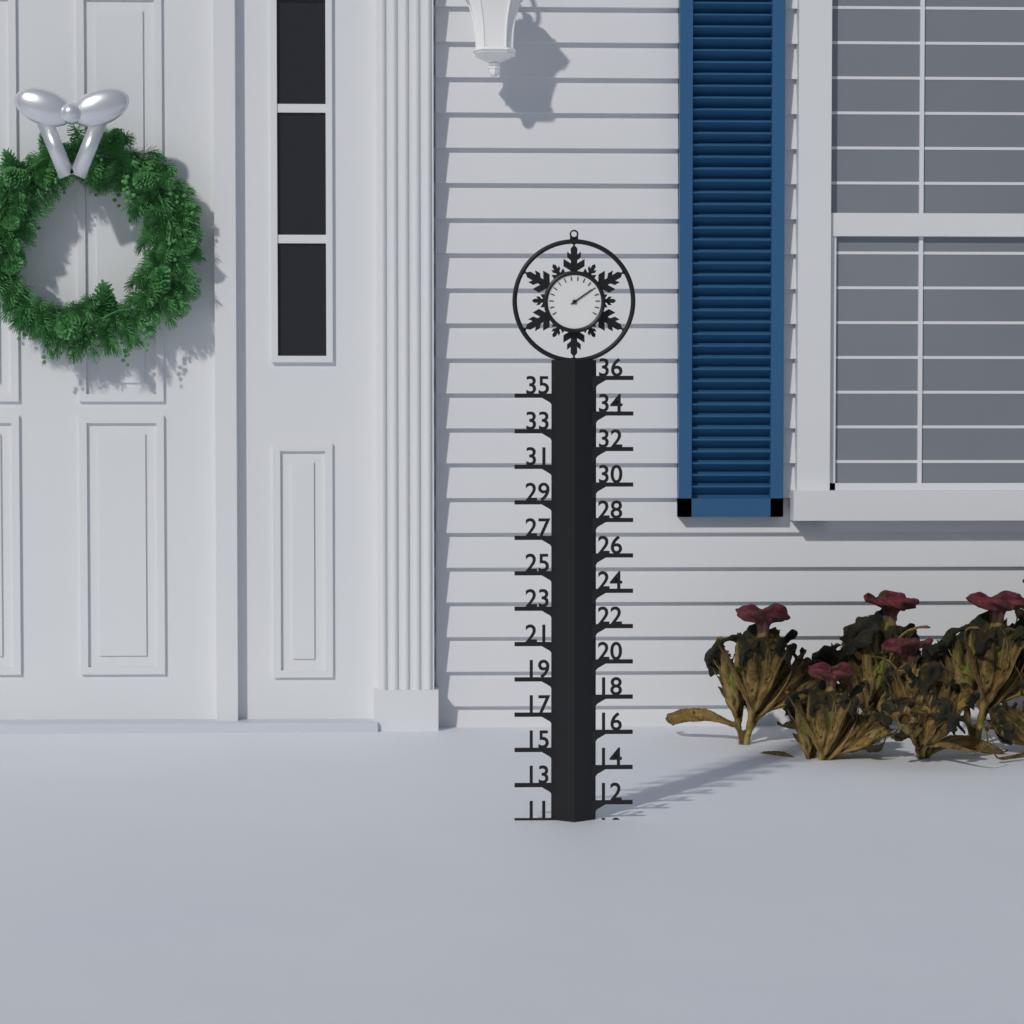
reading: 11 (no unit)
